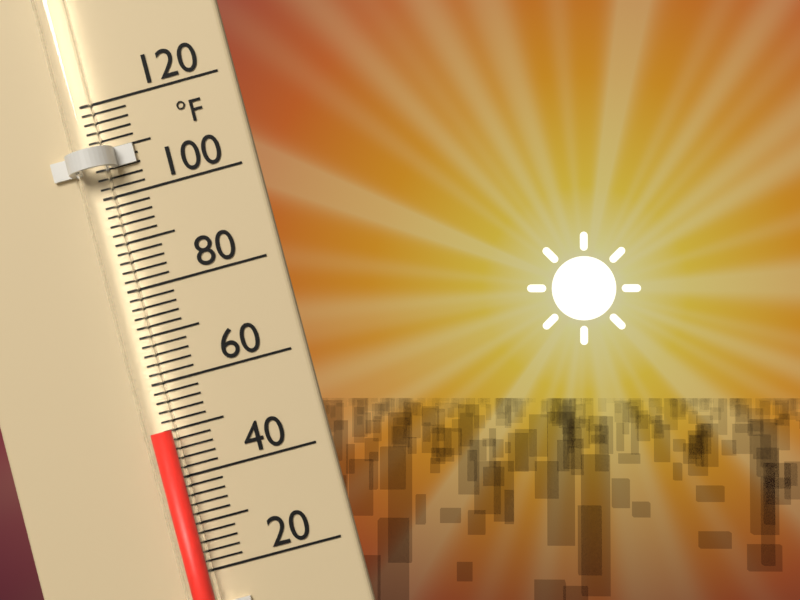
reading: 50 °F
